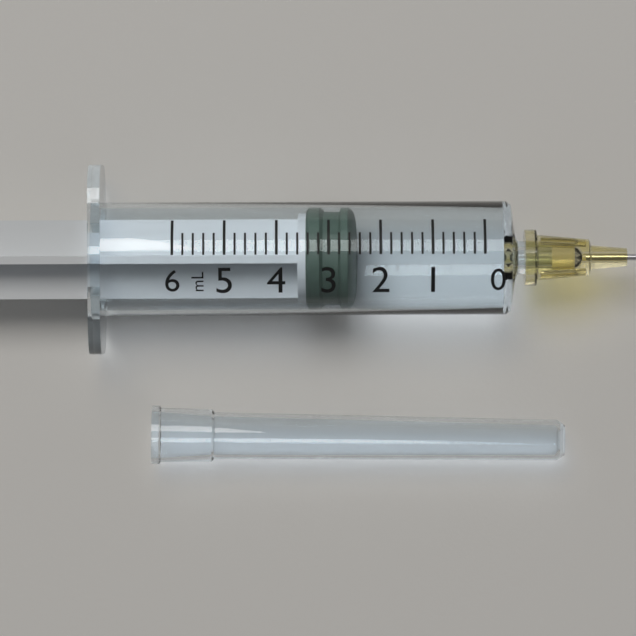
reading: 2.6 ml
